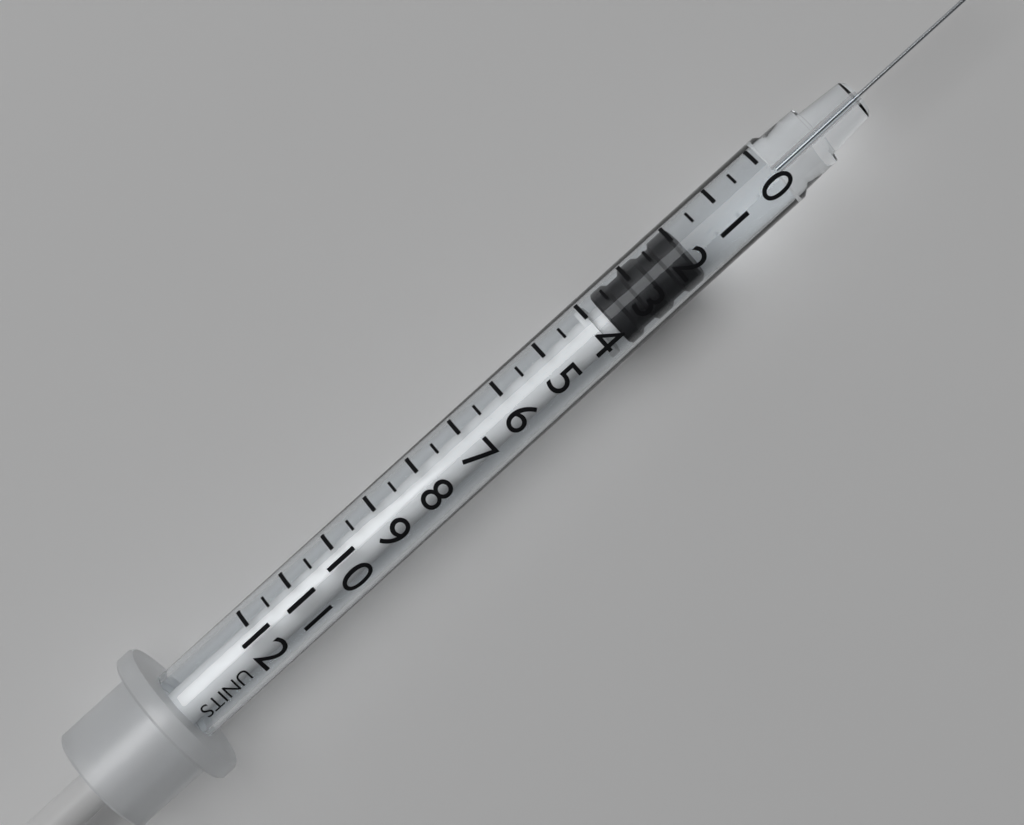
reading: 2.0 units
